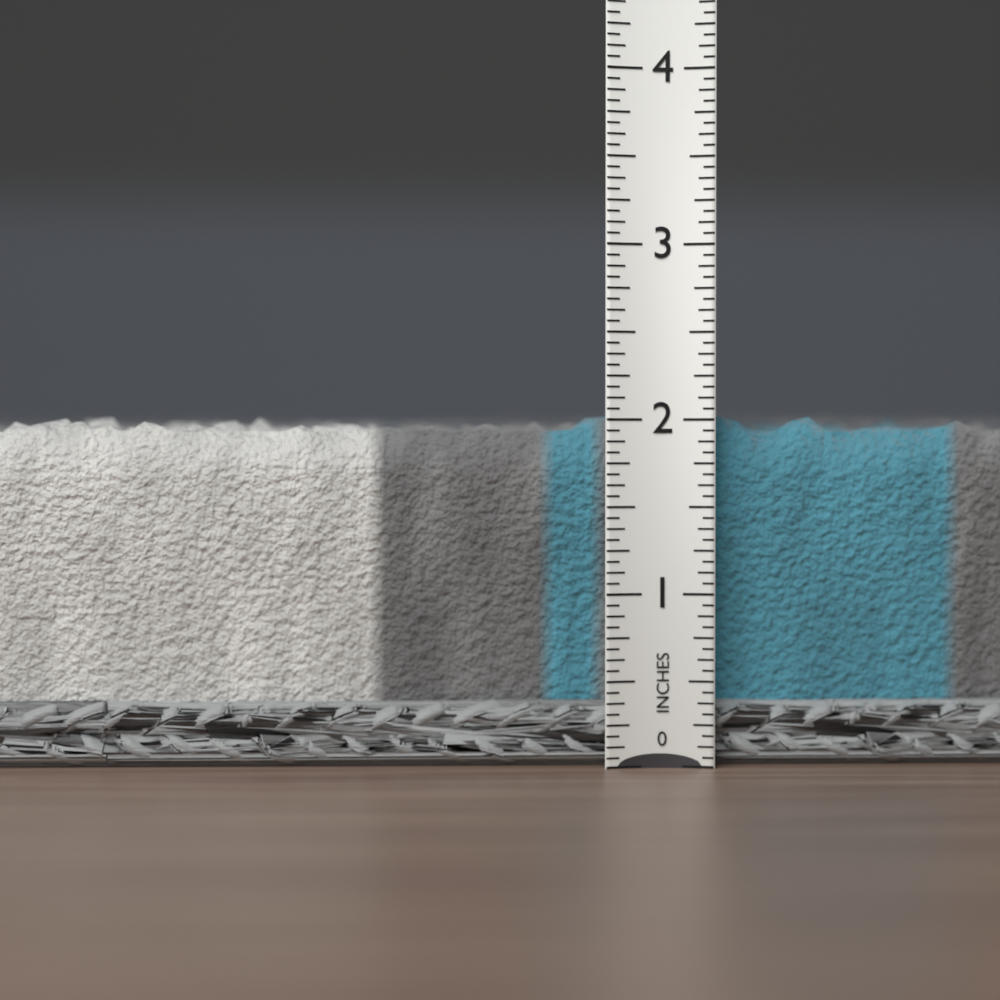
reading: 2.1250 in
